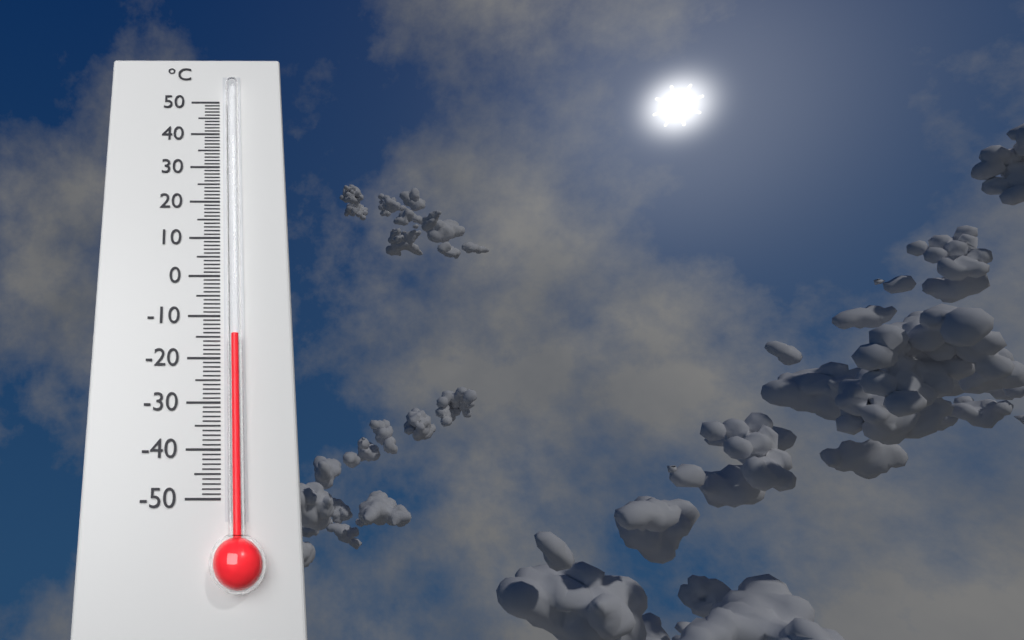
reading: -15 °C
